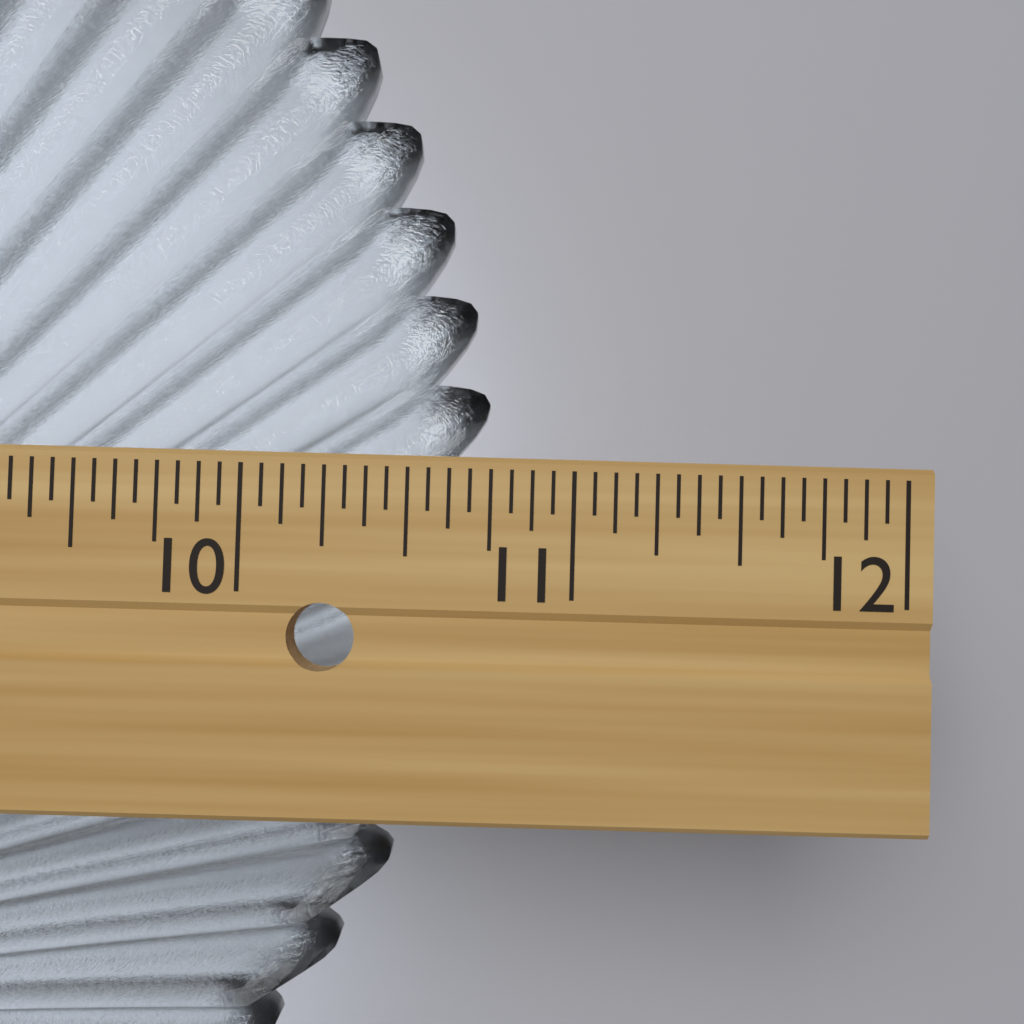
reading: 10.7500 in
